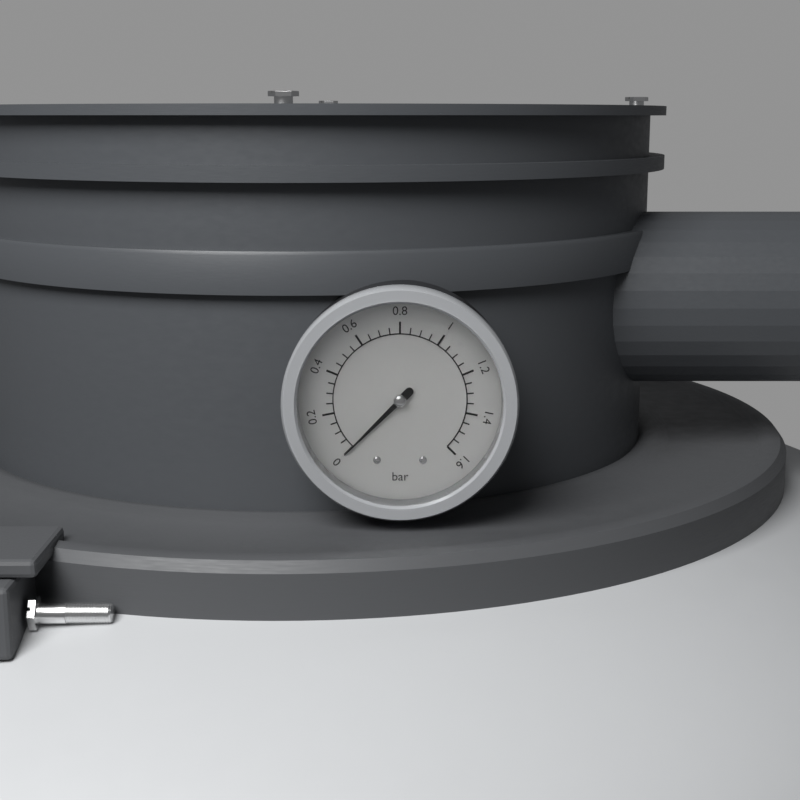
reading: 0.00 bar
